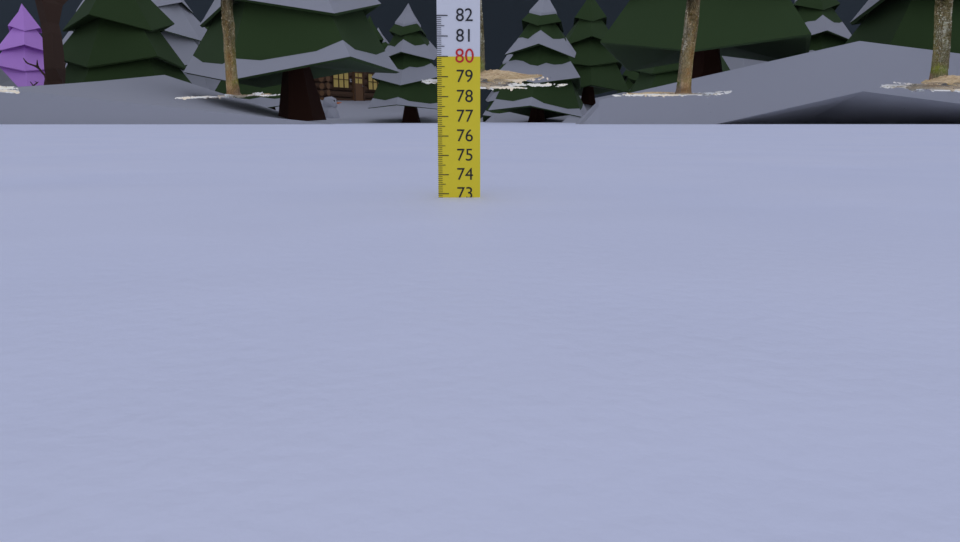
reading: 72.8 cm
